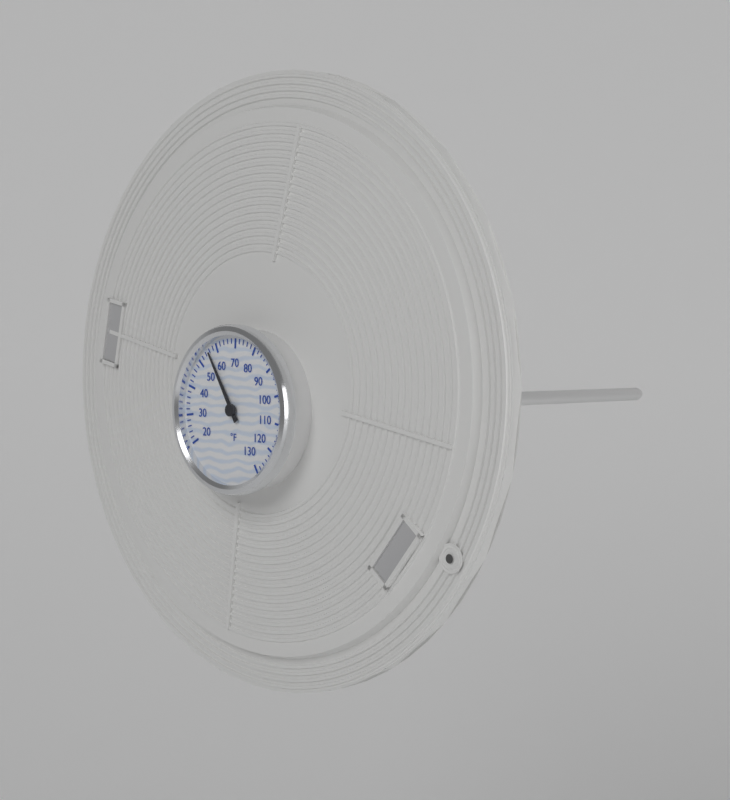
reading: 56 °F
